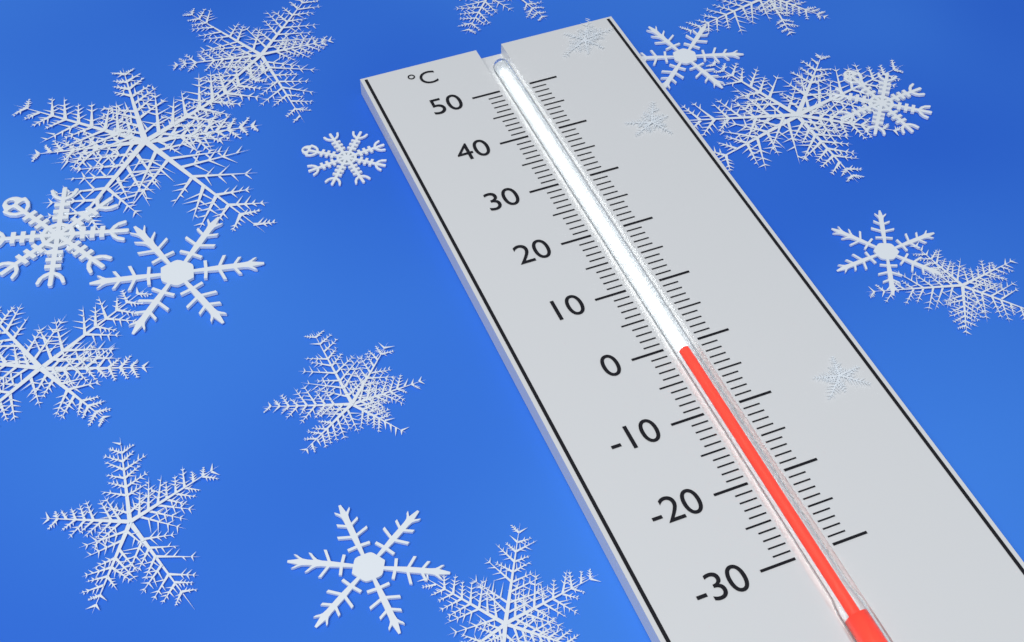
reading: -1 °C
